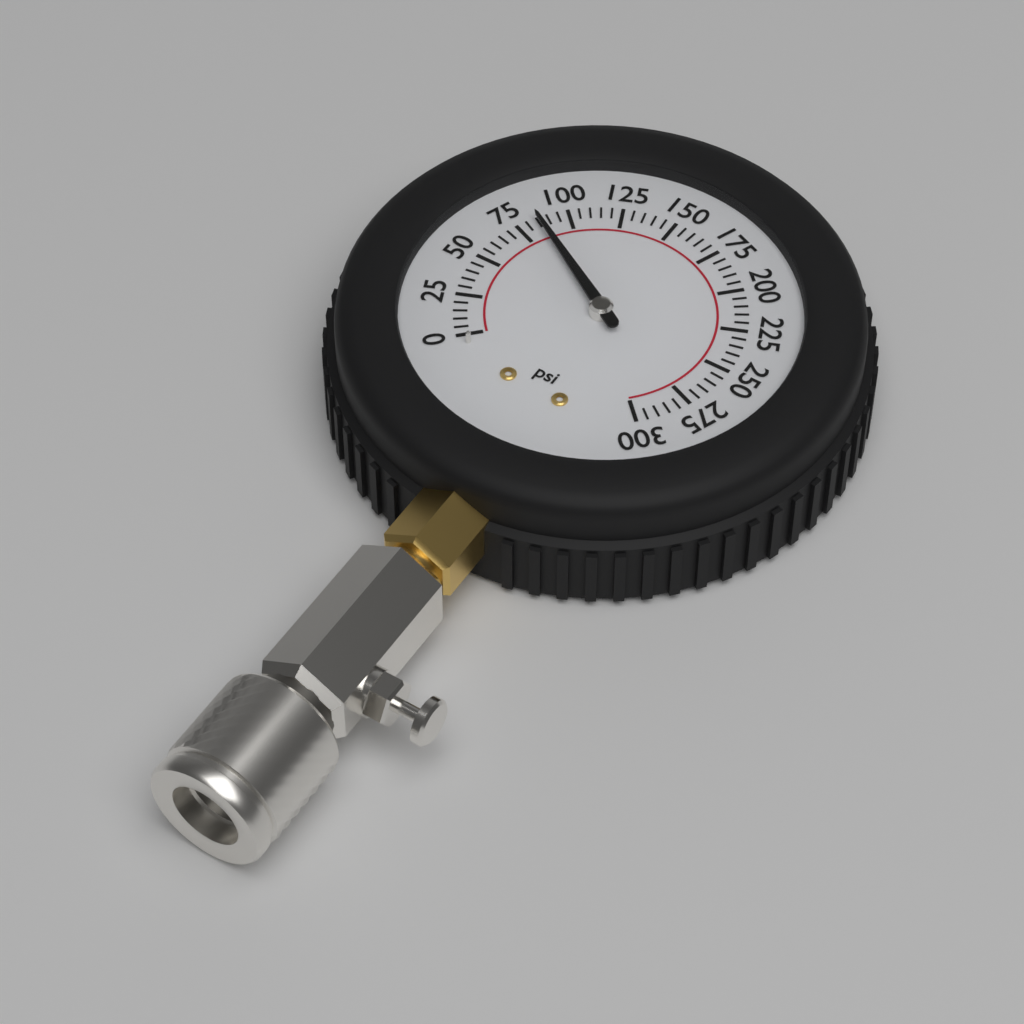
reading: 85 psi
